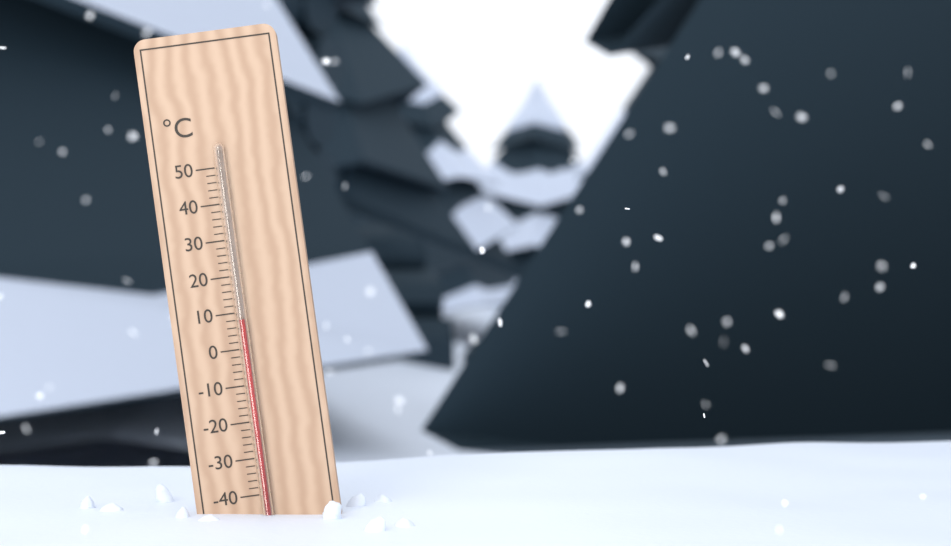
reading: 8 °C
